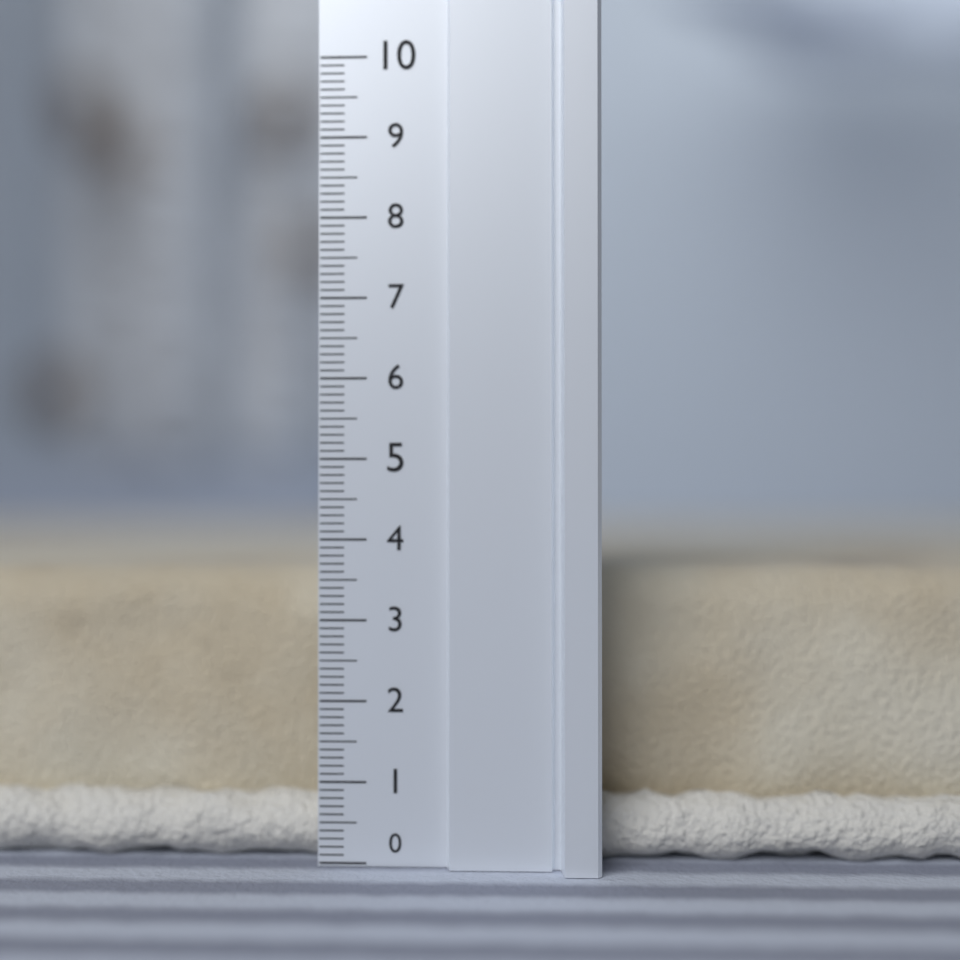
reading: 3.6 (no unit)
